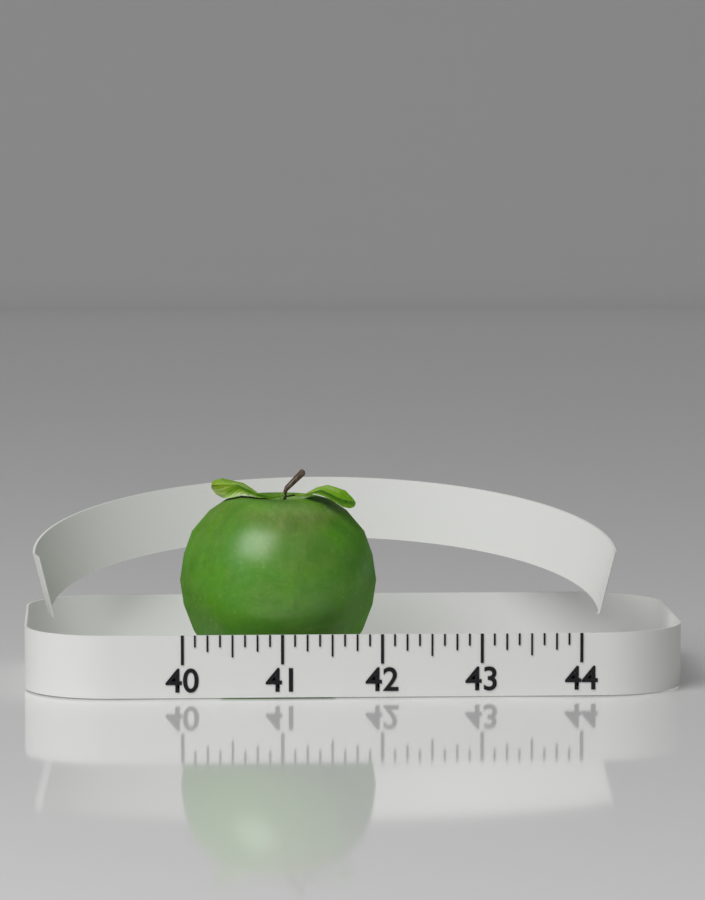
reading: 42.000 (no unit)
